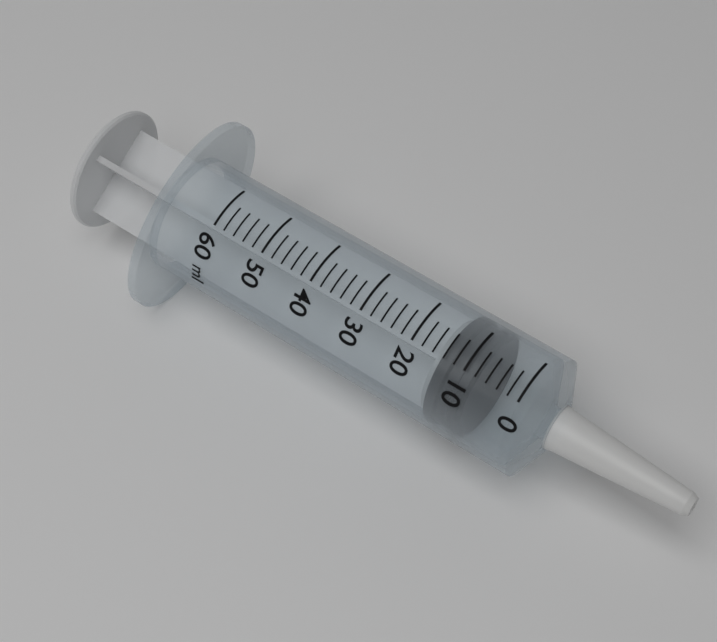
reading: 8 ml
